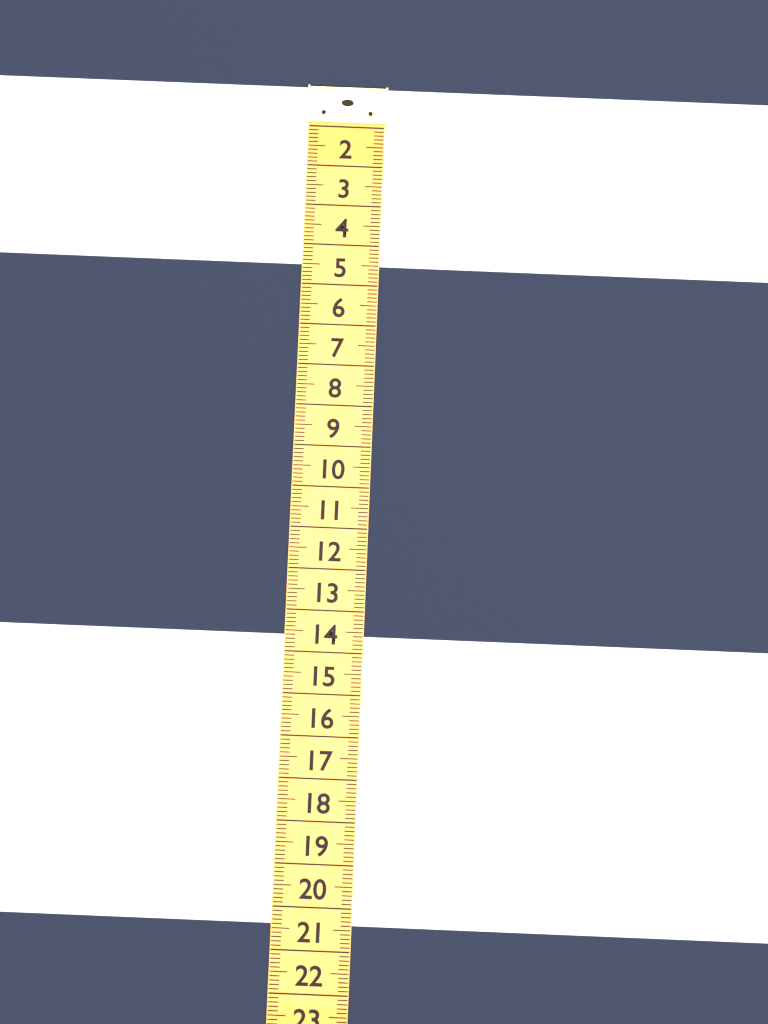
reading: 4.5 (no unit)
